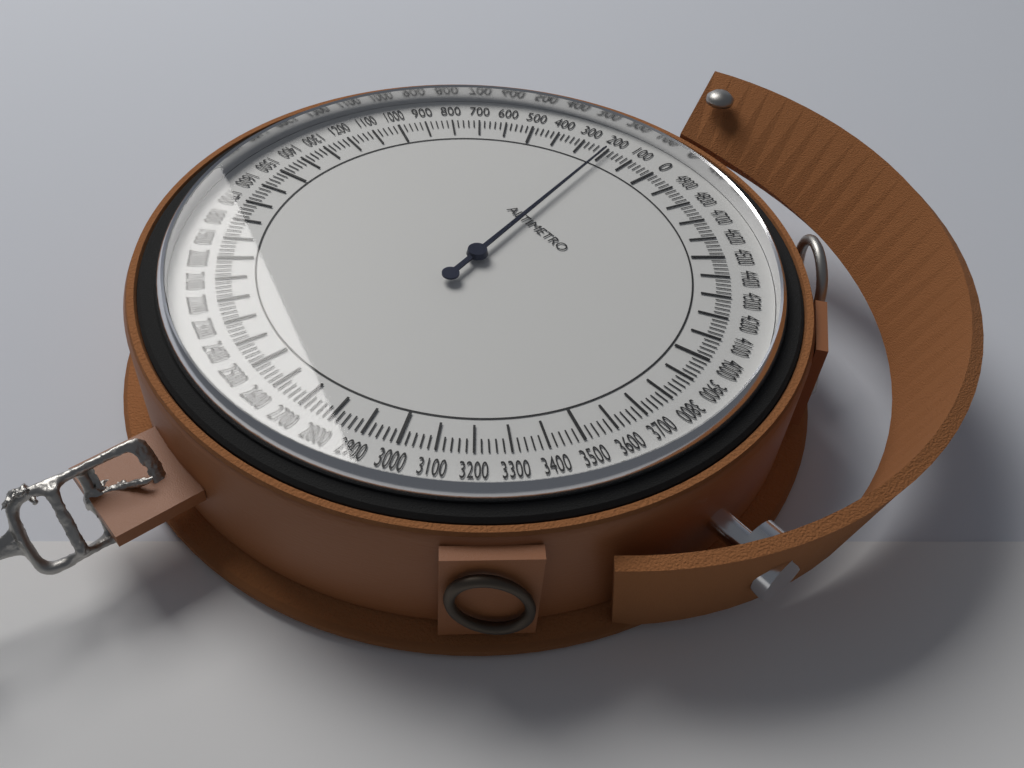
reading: 200 (no unit)
